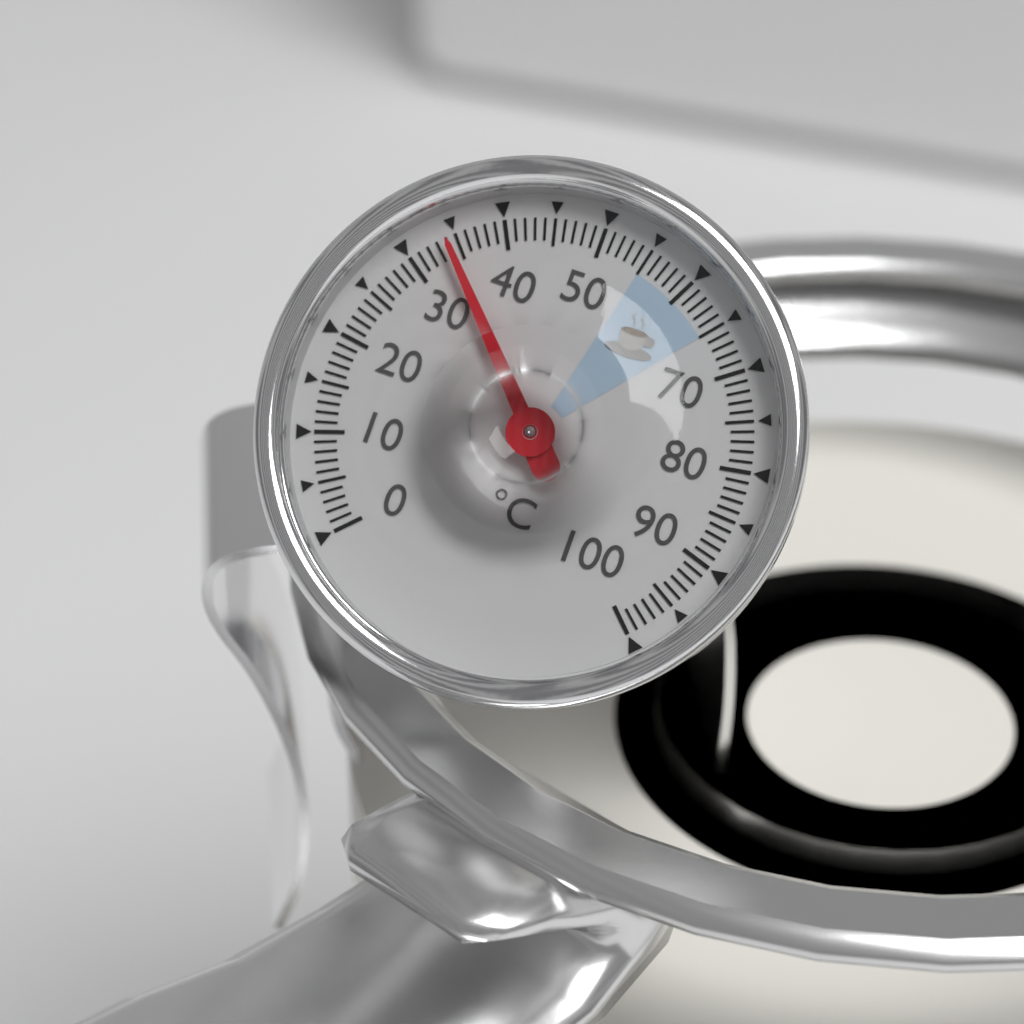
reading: 34 °C
